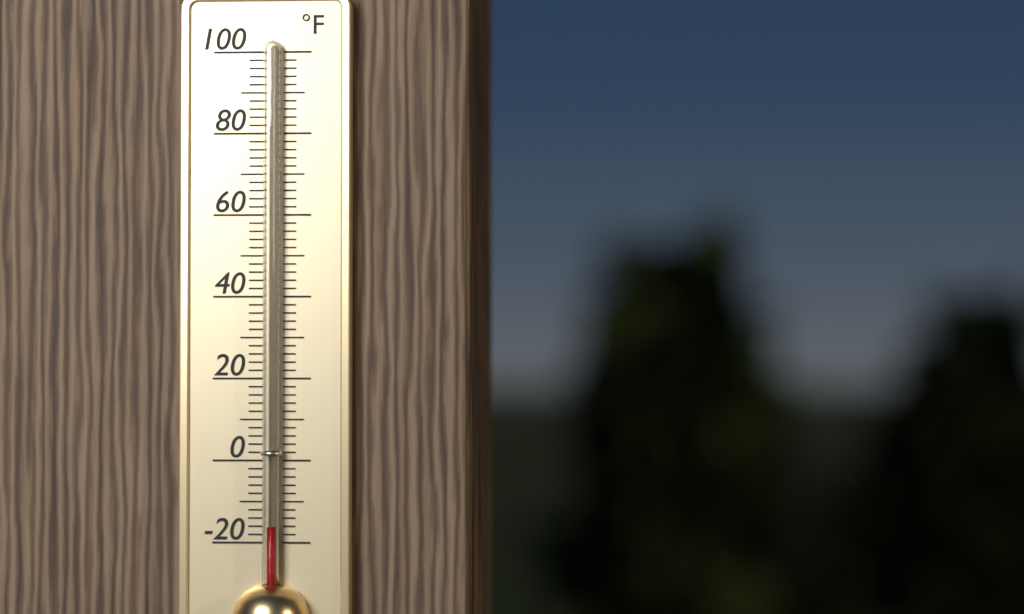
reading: -16 °F
